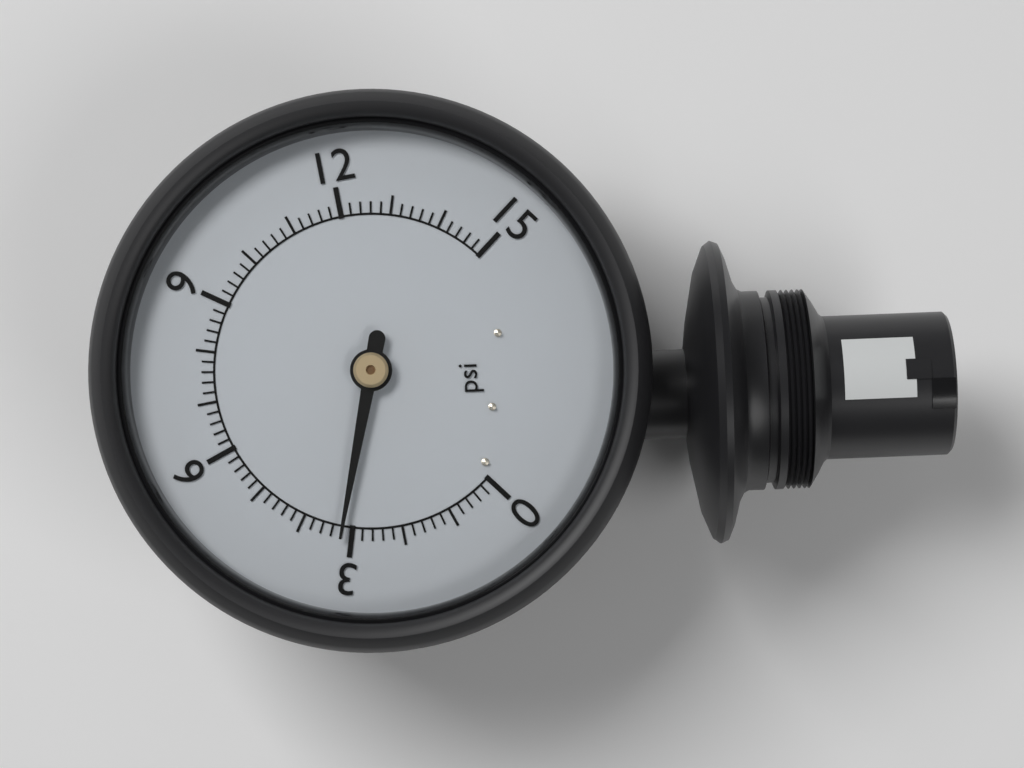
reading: 3.2 psi
